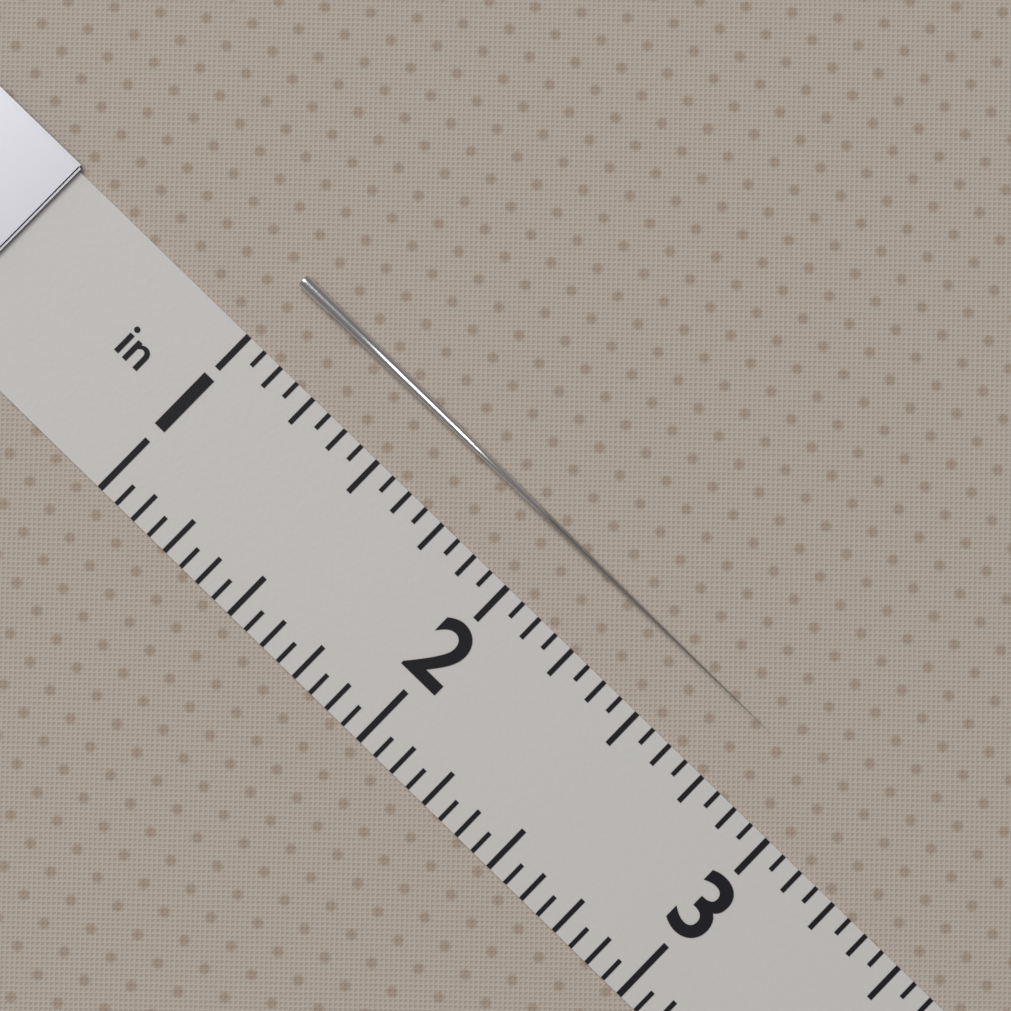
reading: 2.8125 in
